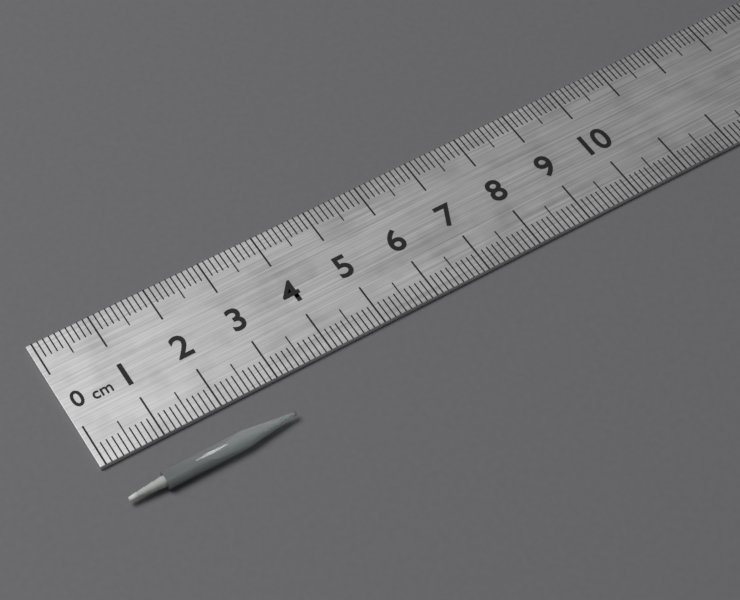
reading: 2.9 cm
